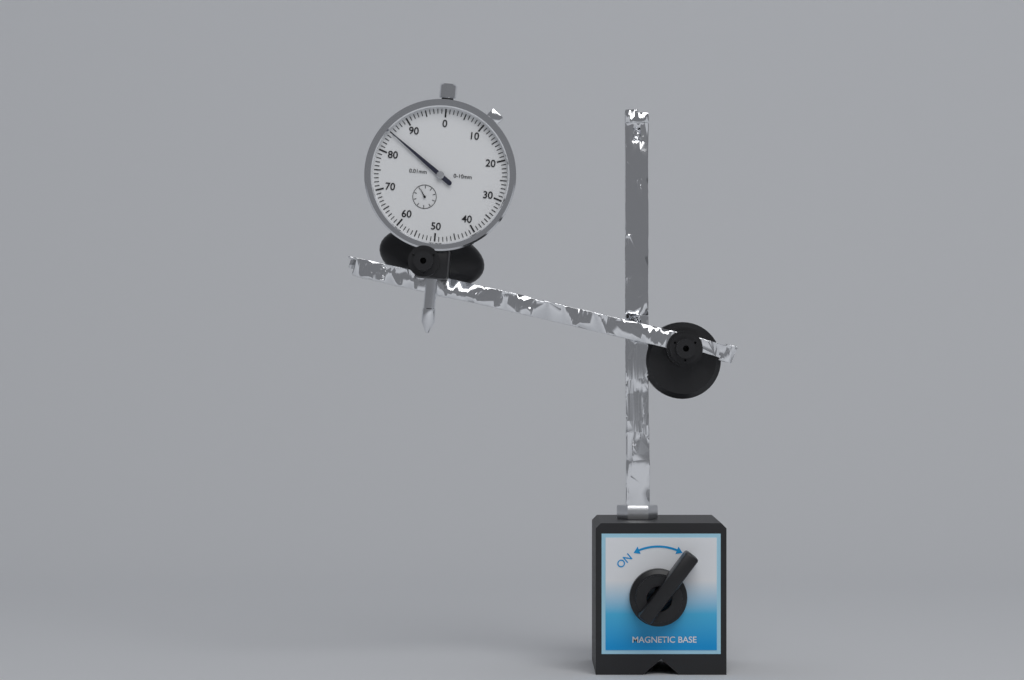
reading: 0.85 mm
